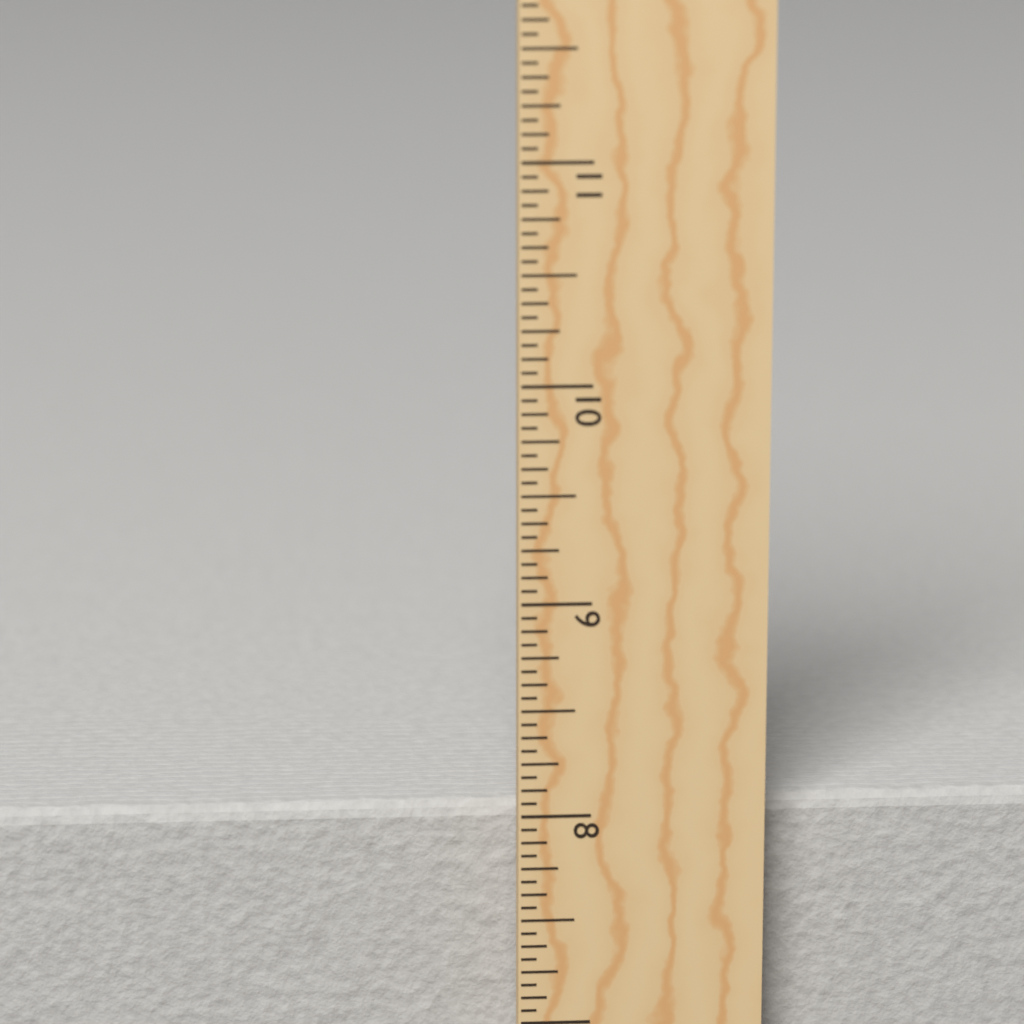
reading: 8.0000 in
